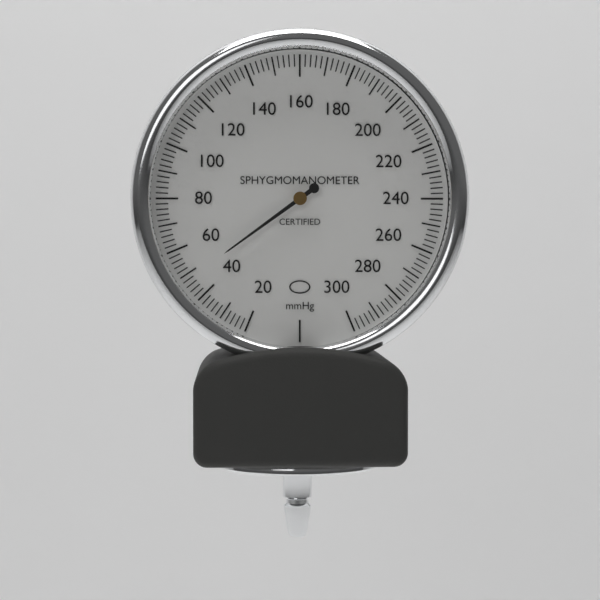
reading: 48 mmHg
